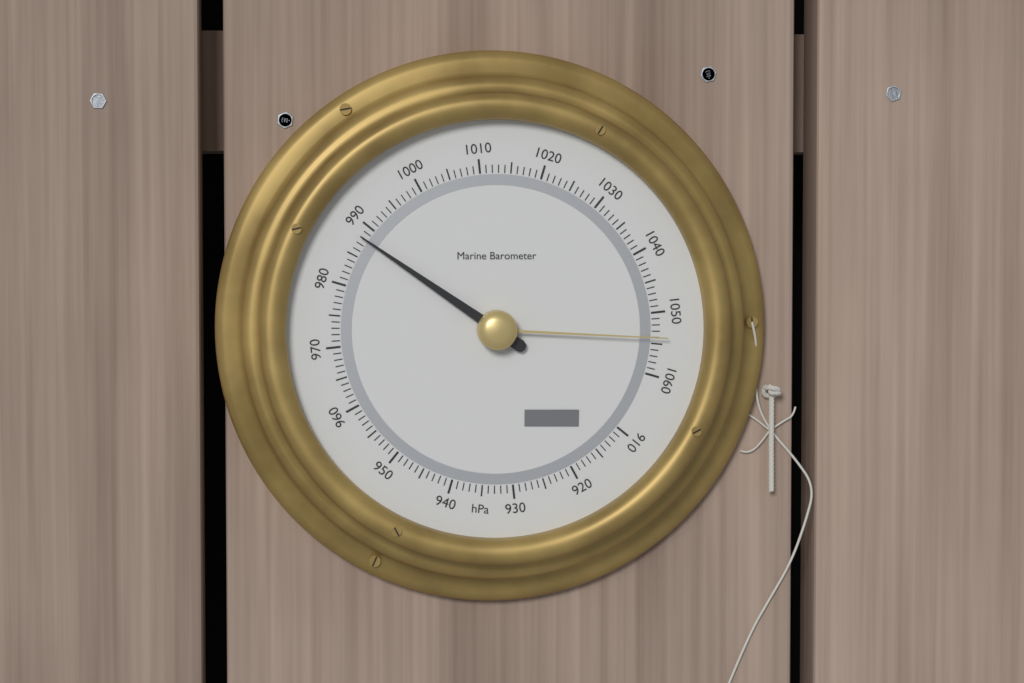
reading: 988 hPa
